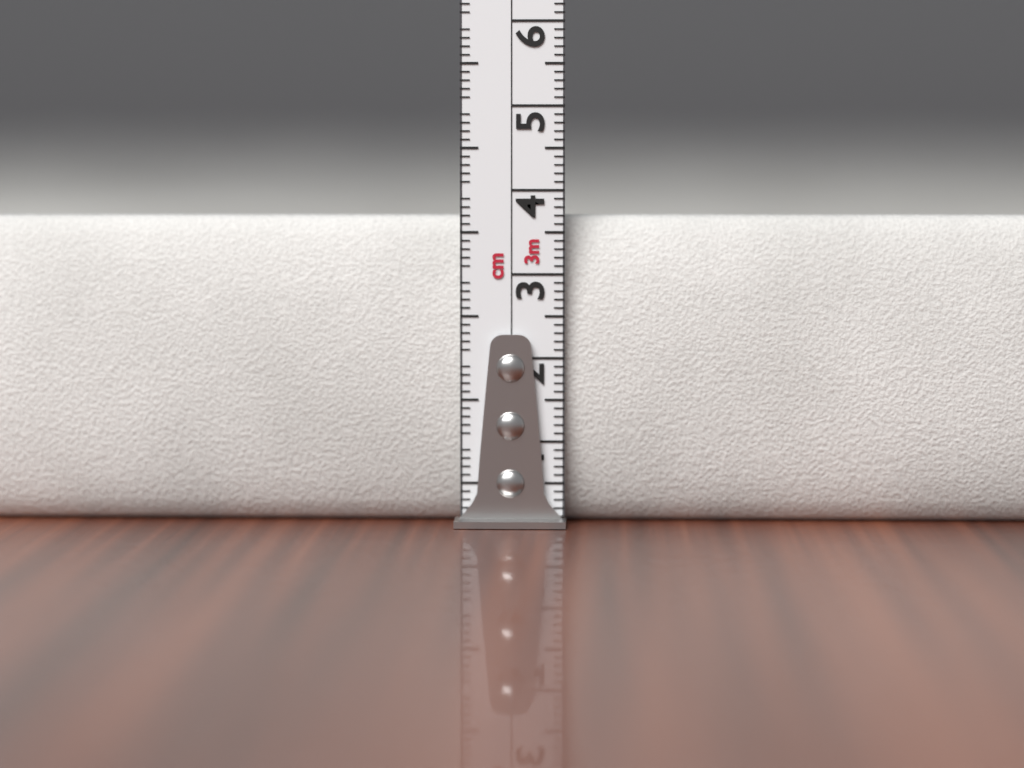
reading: 3.7 cm
